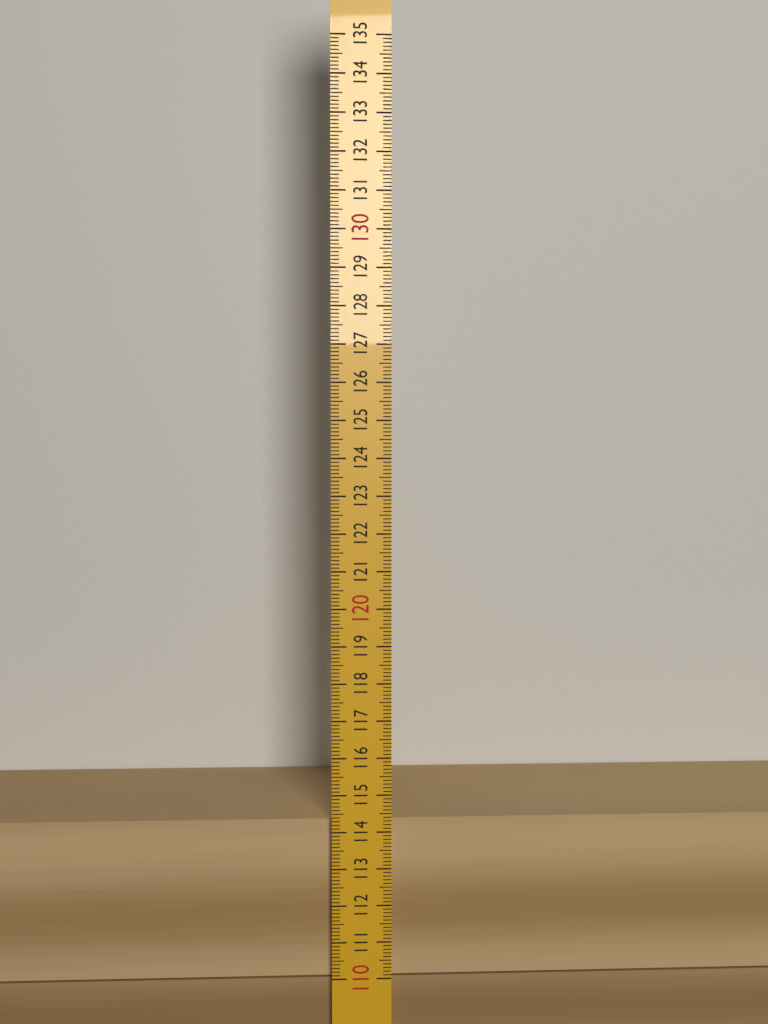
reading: 114.3 (no unit)
